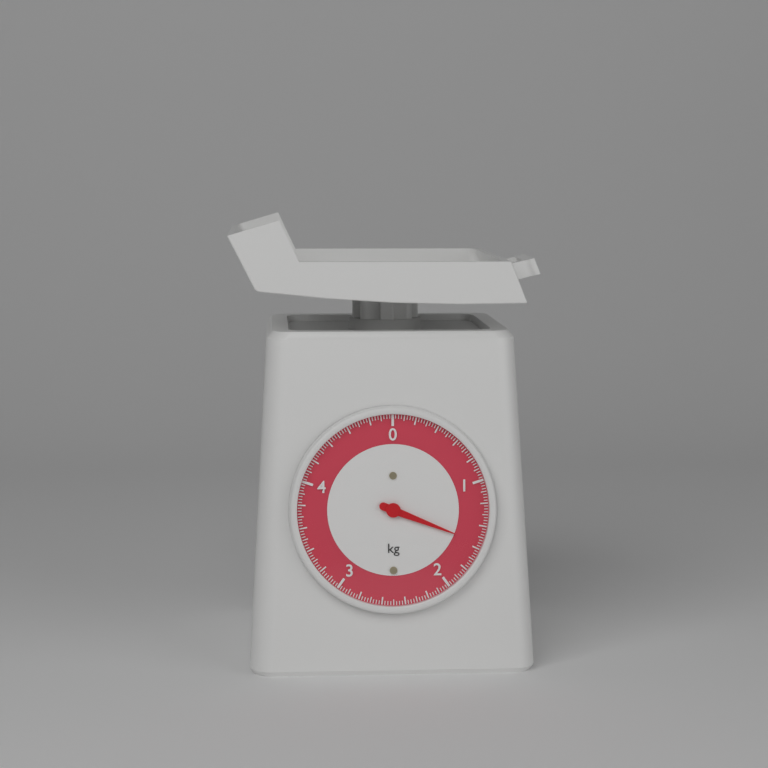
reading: 1.550 kg
